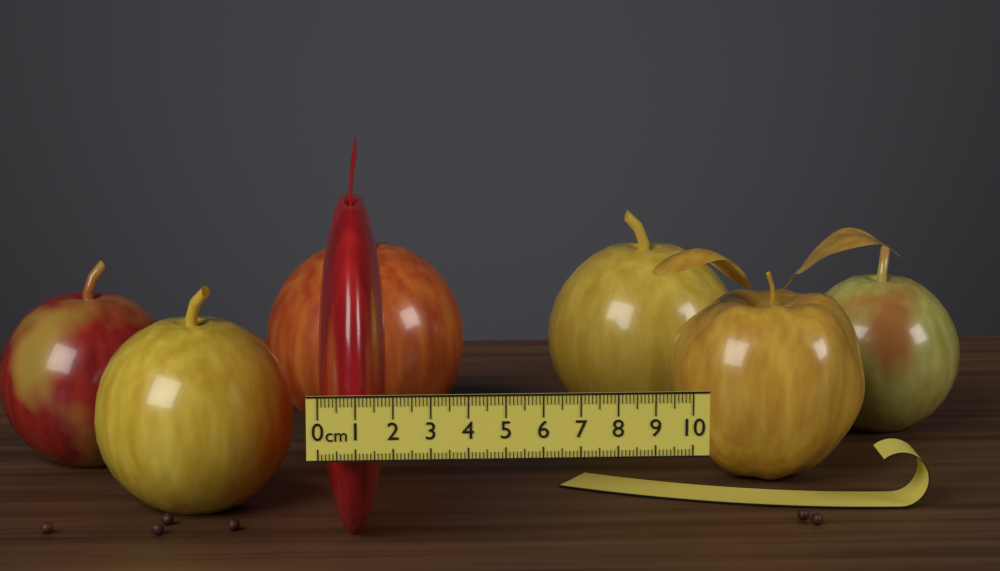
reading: 1.9 cm
